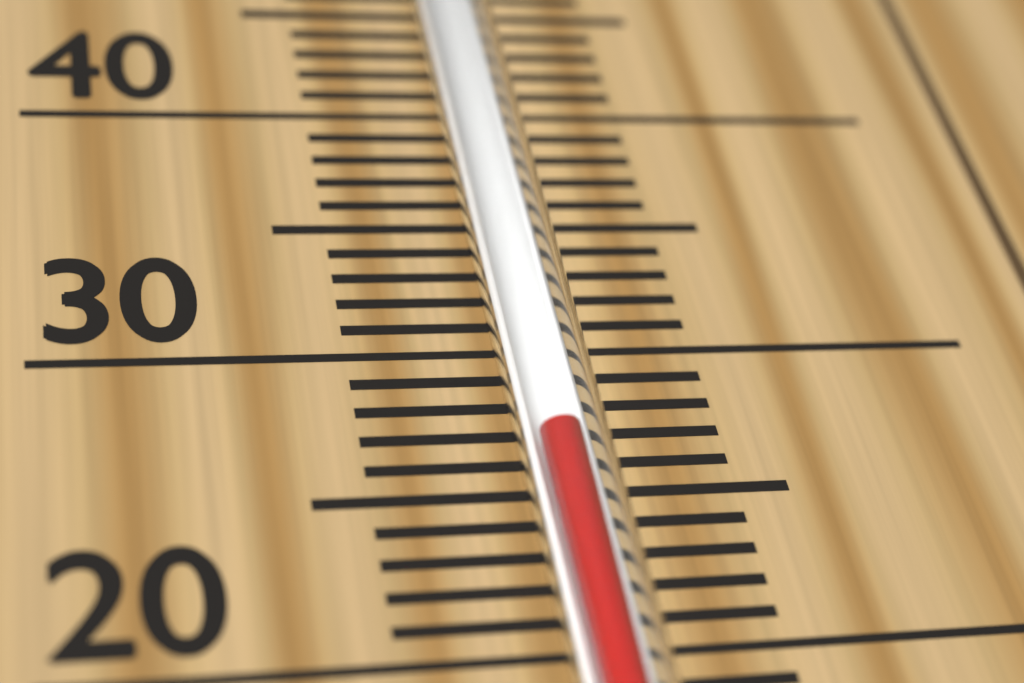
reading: 26 °C
